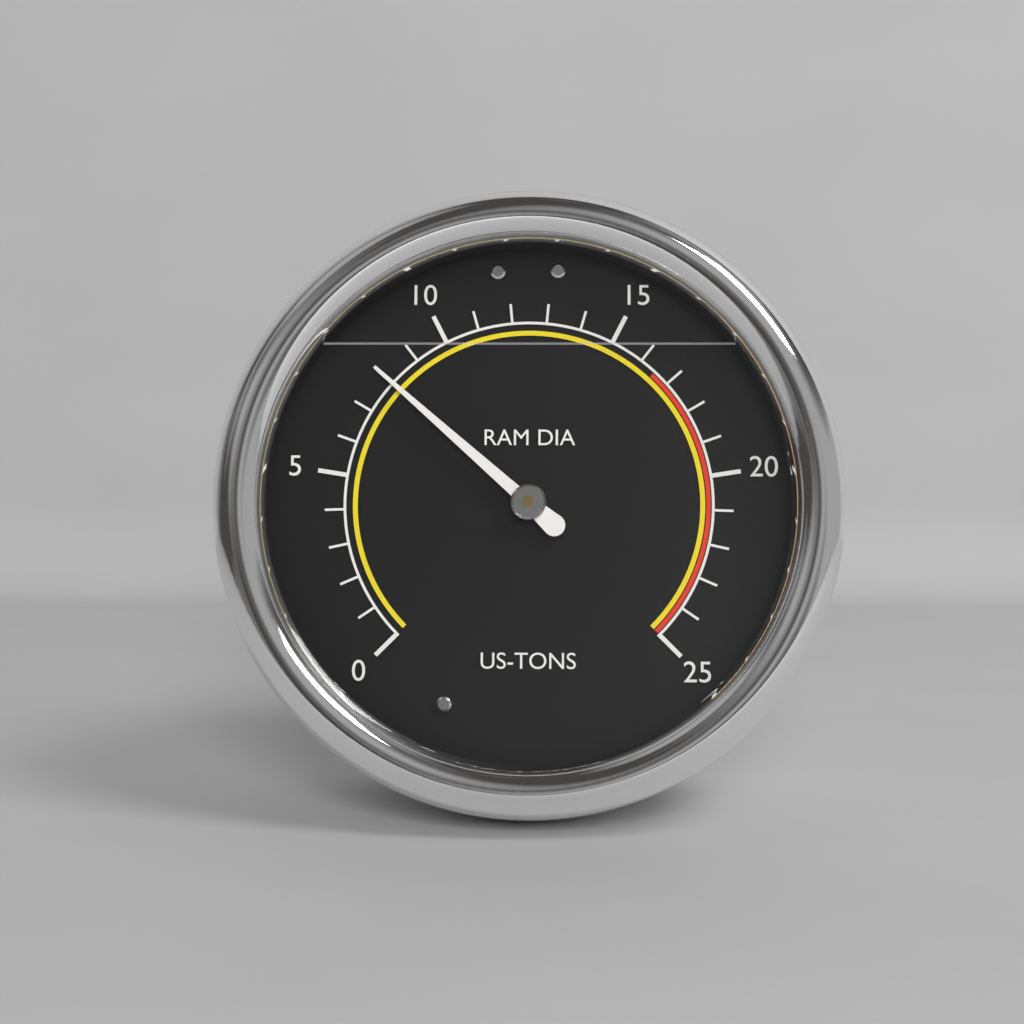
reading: 8 US-TONS
